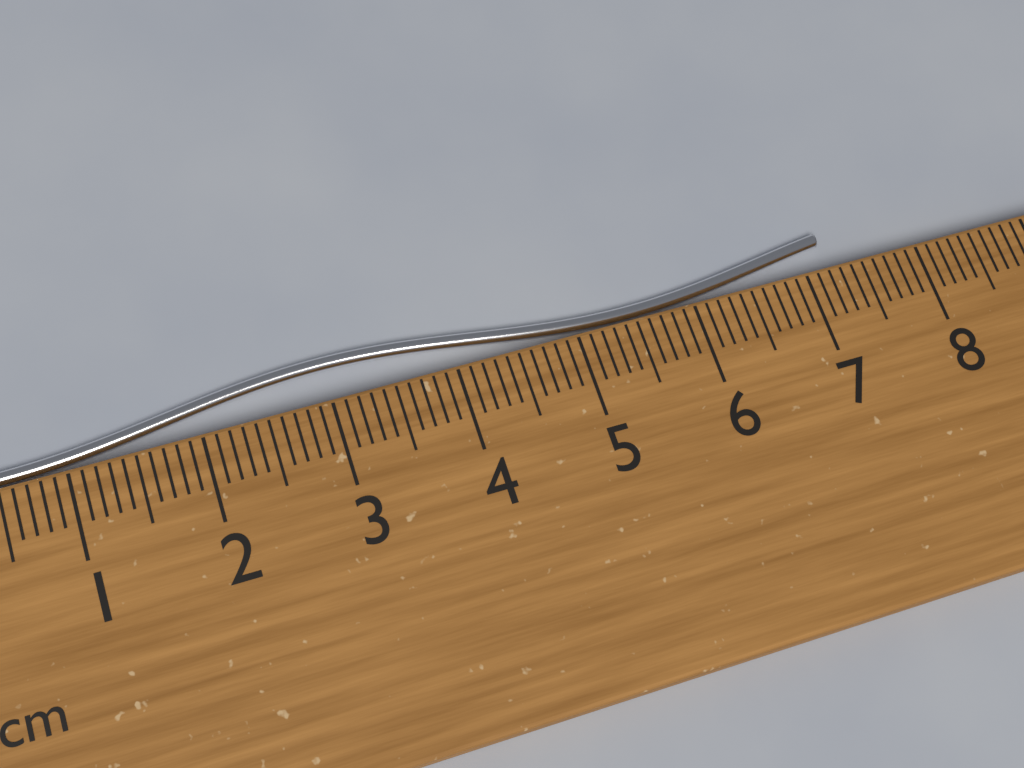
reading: 7.3 cm
